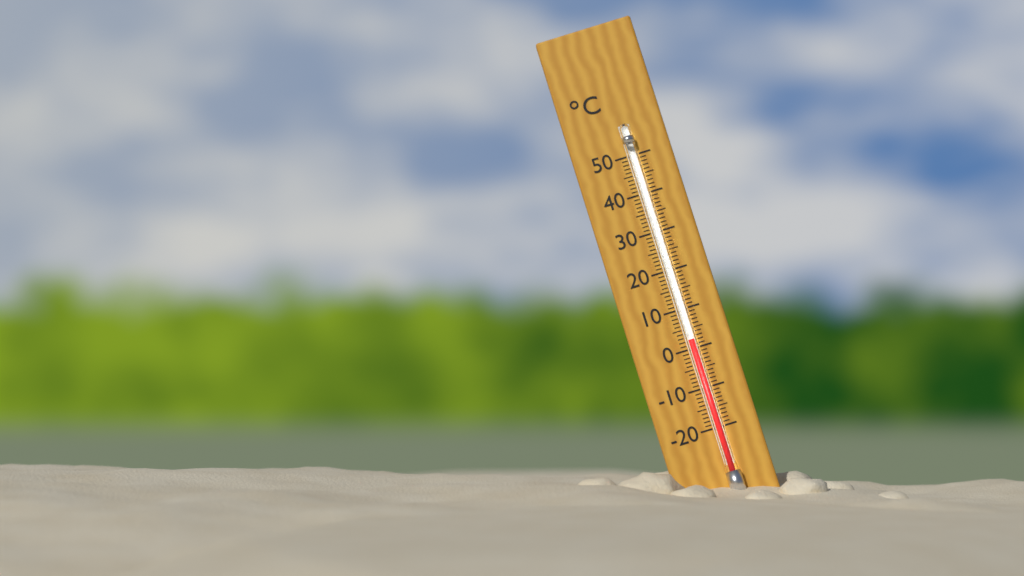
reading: 2 °C
